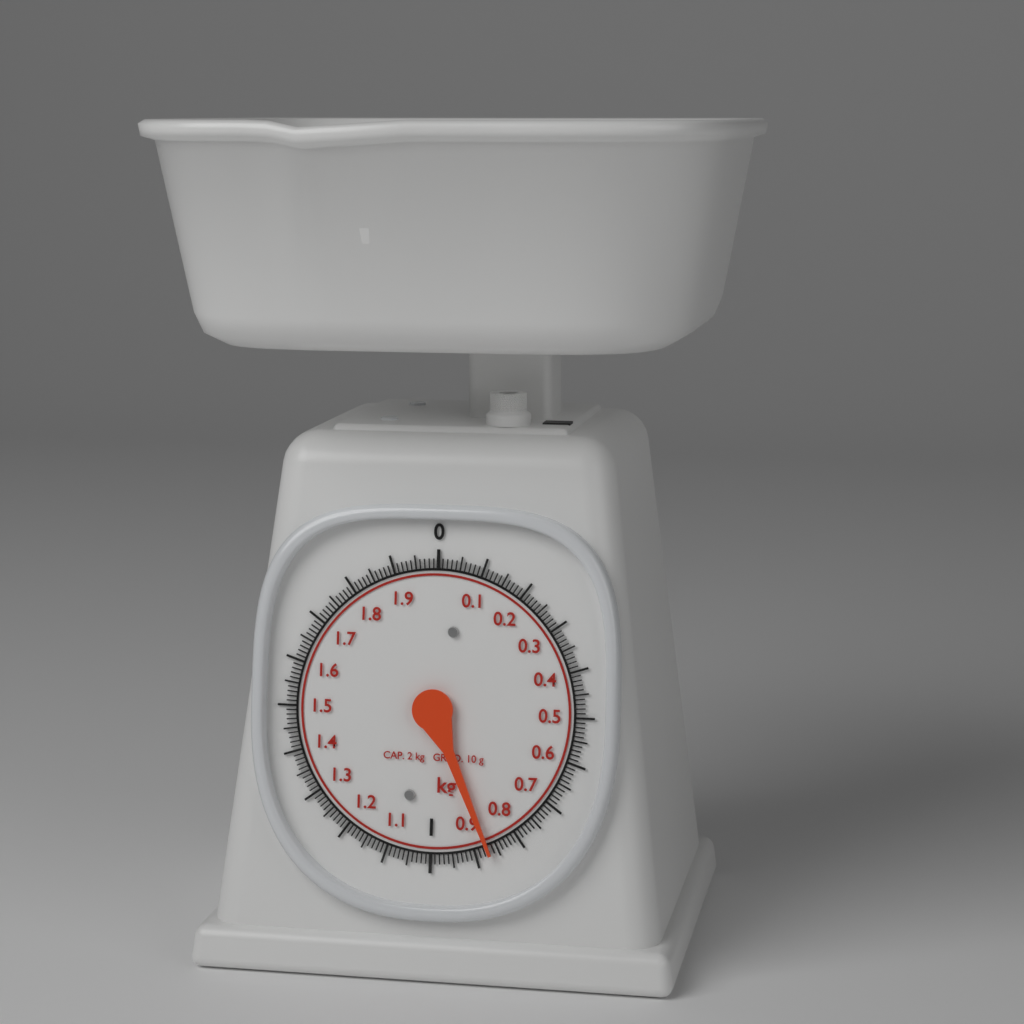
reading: 0.87 kg
